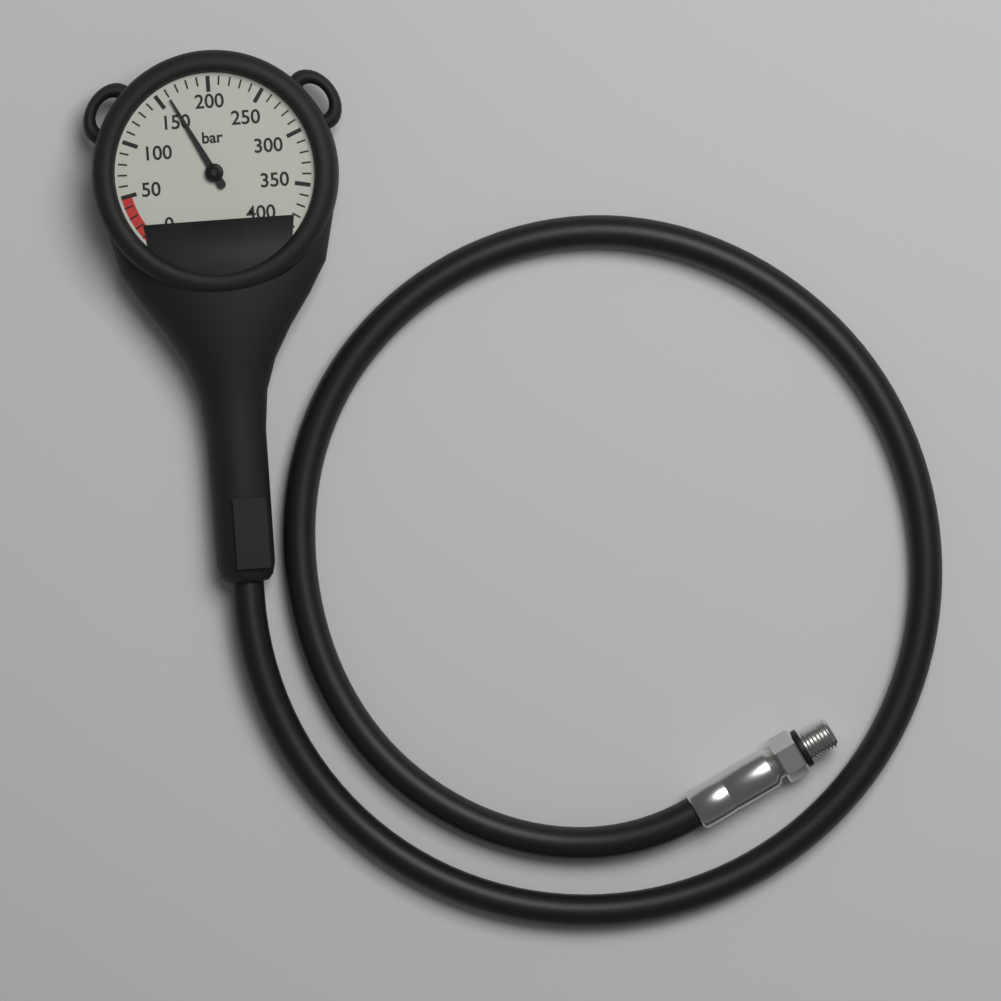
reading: 160 bar
